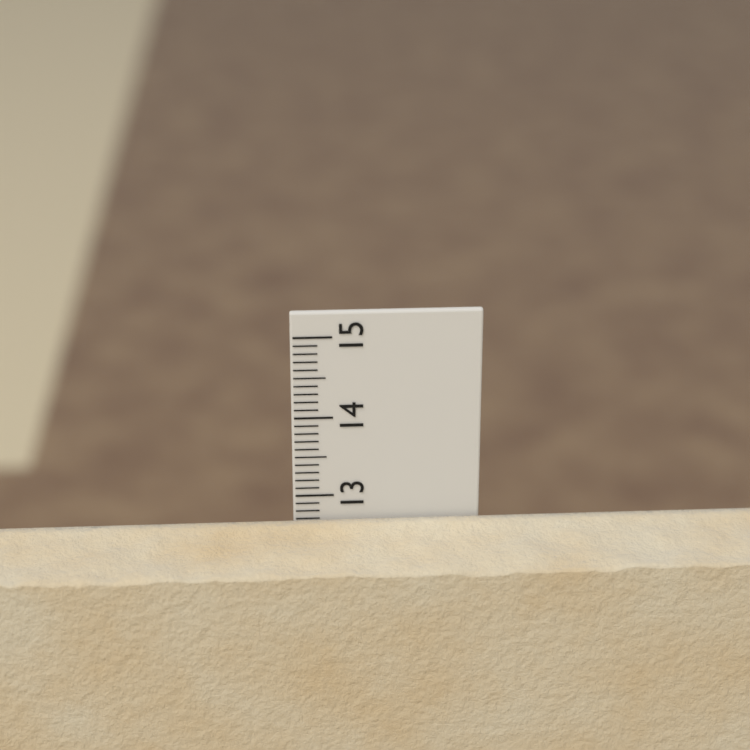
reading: 12.7 cm
